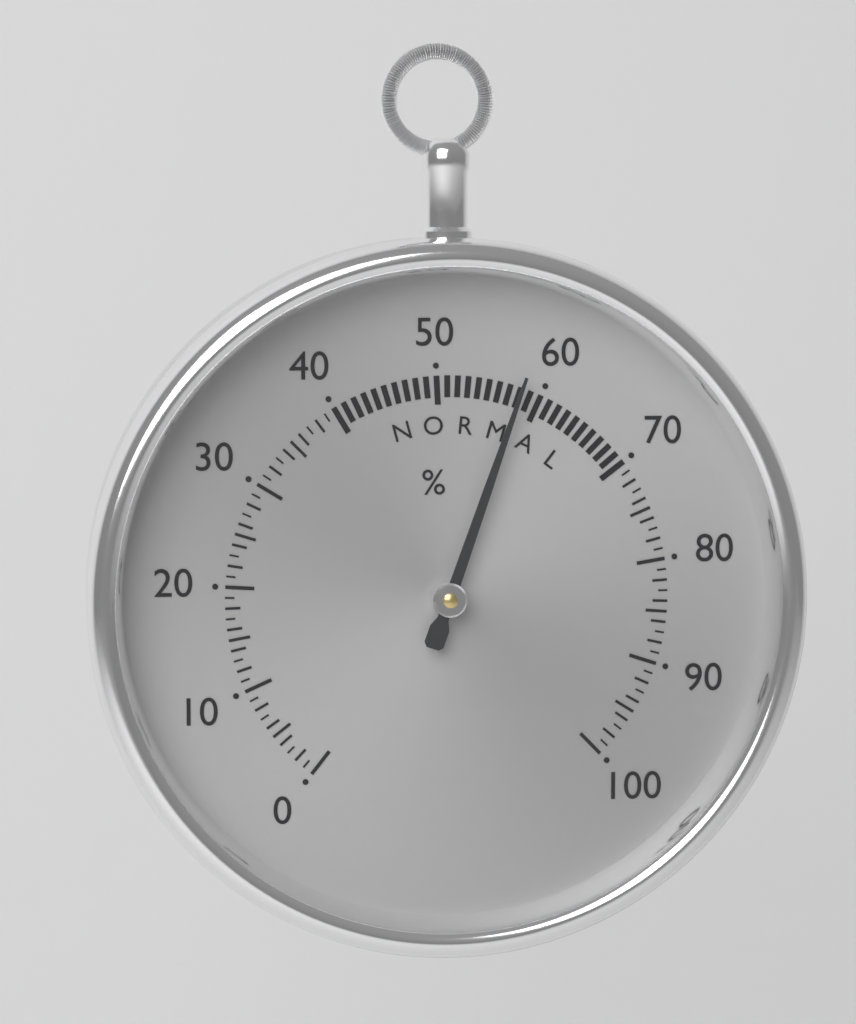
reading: 58 %
